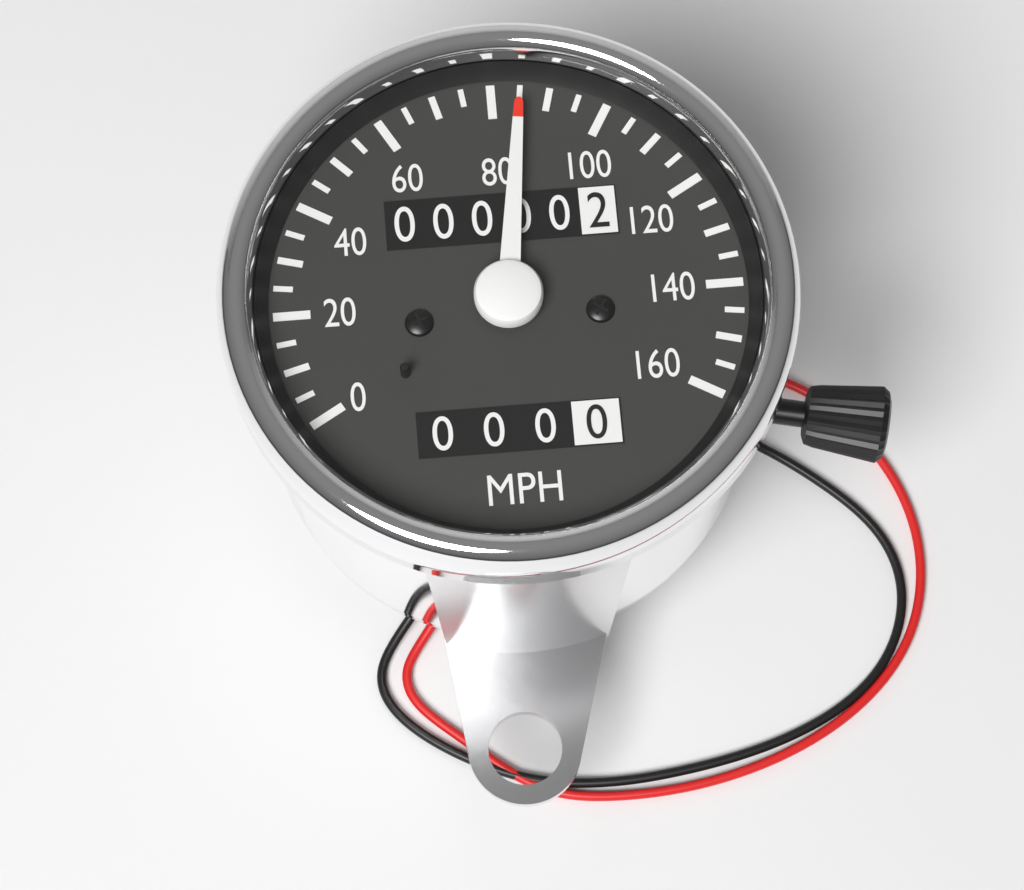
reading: 85 mph
